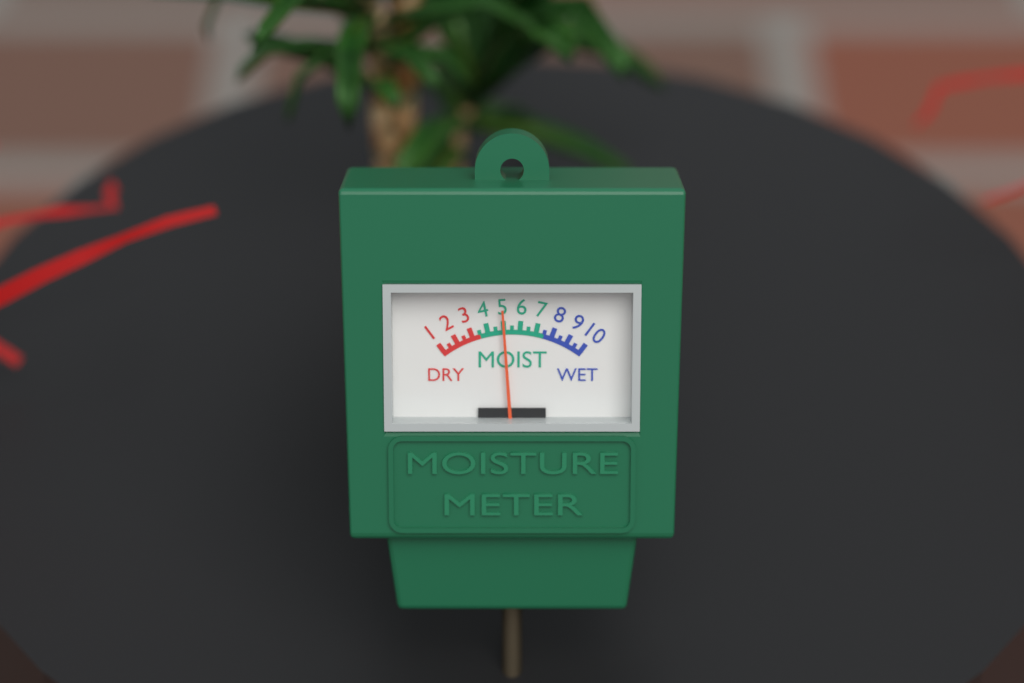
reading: 5.0 (no unit)
